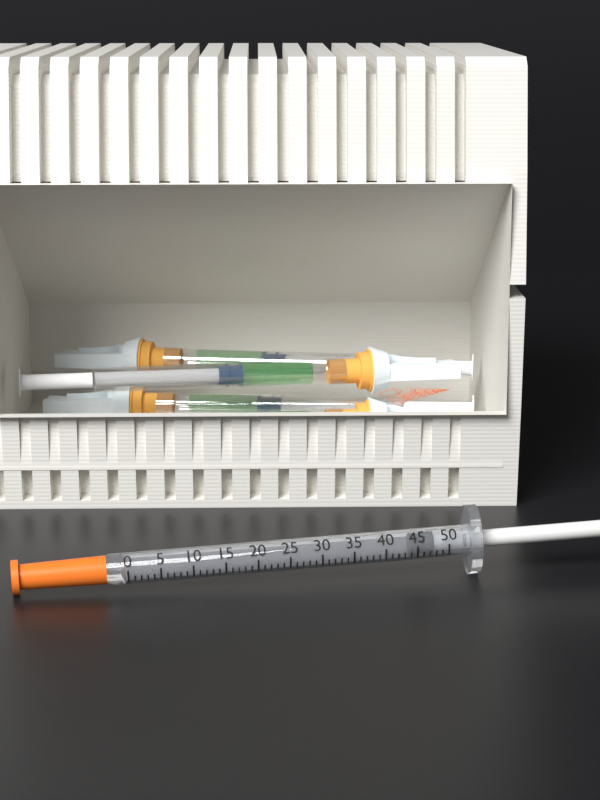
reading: 44 units
